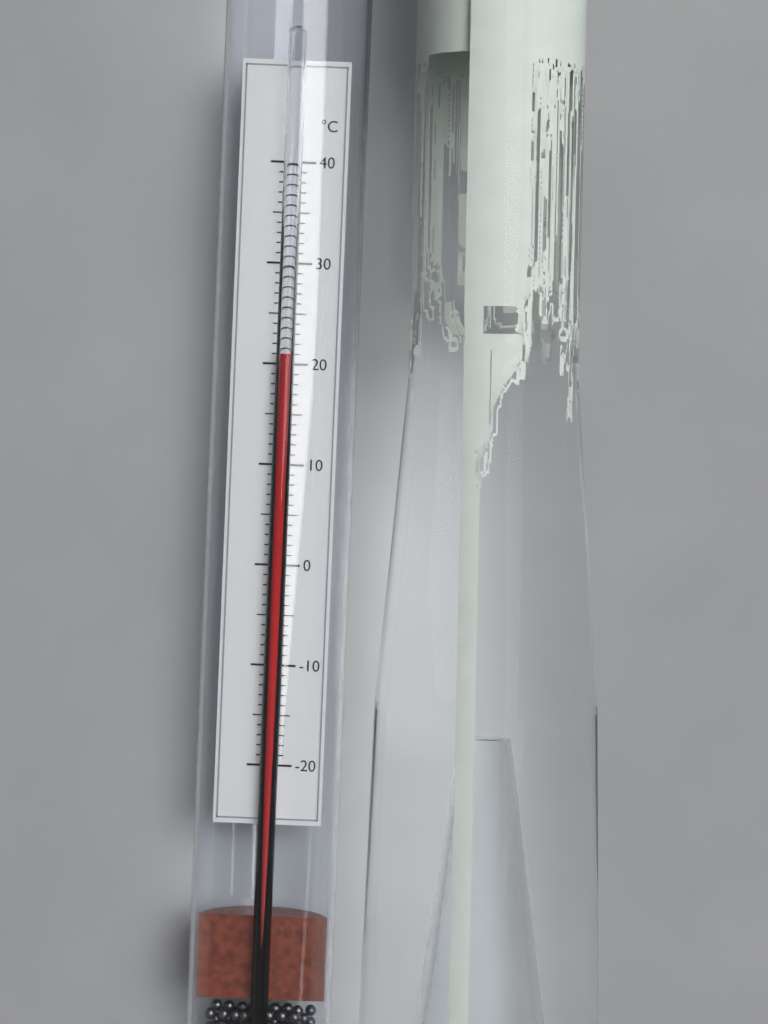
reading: 21 °C
